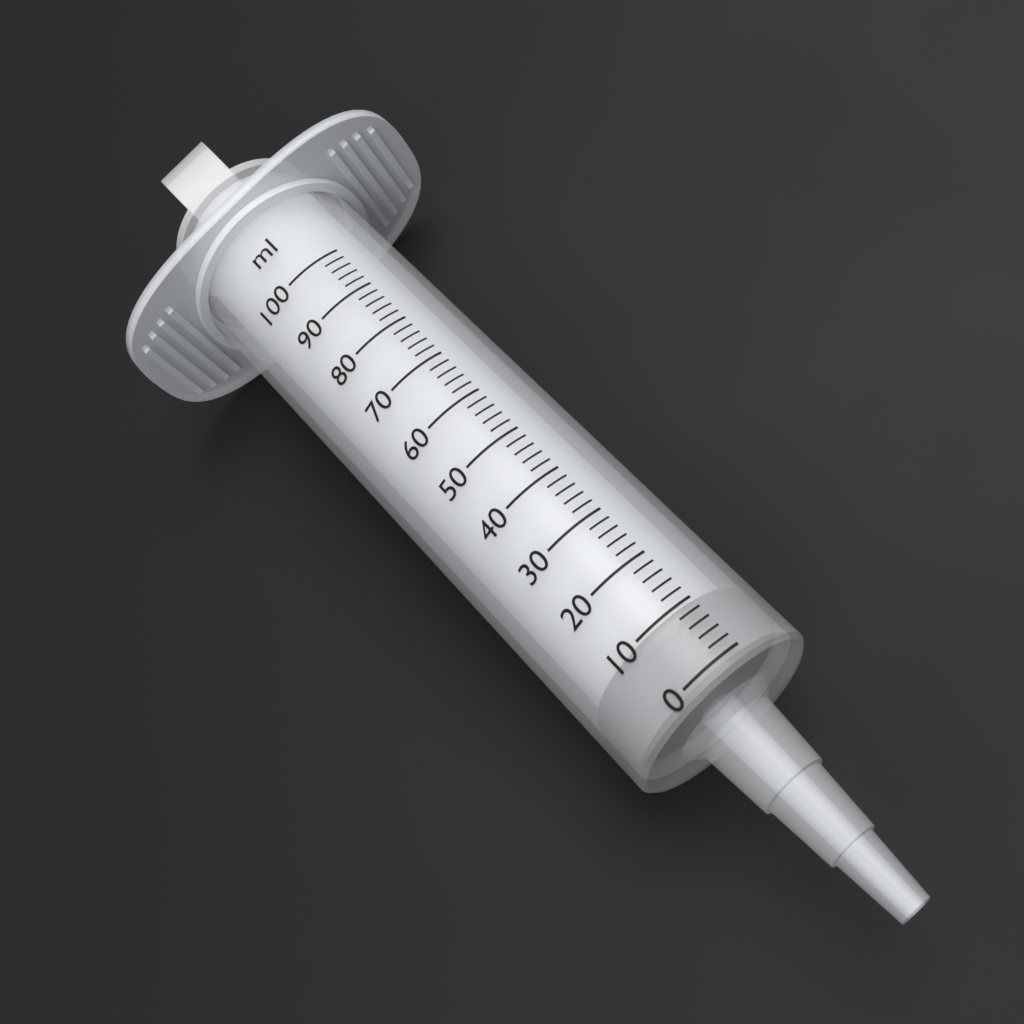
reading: 2 ml
